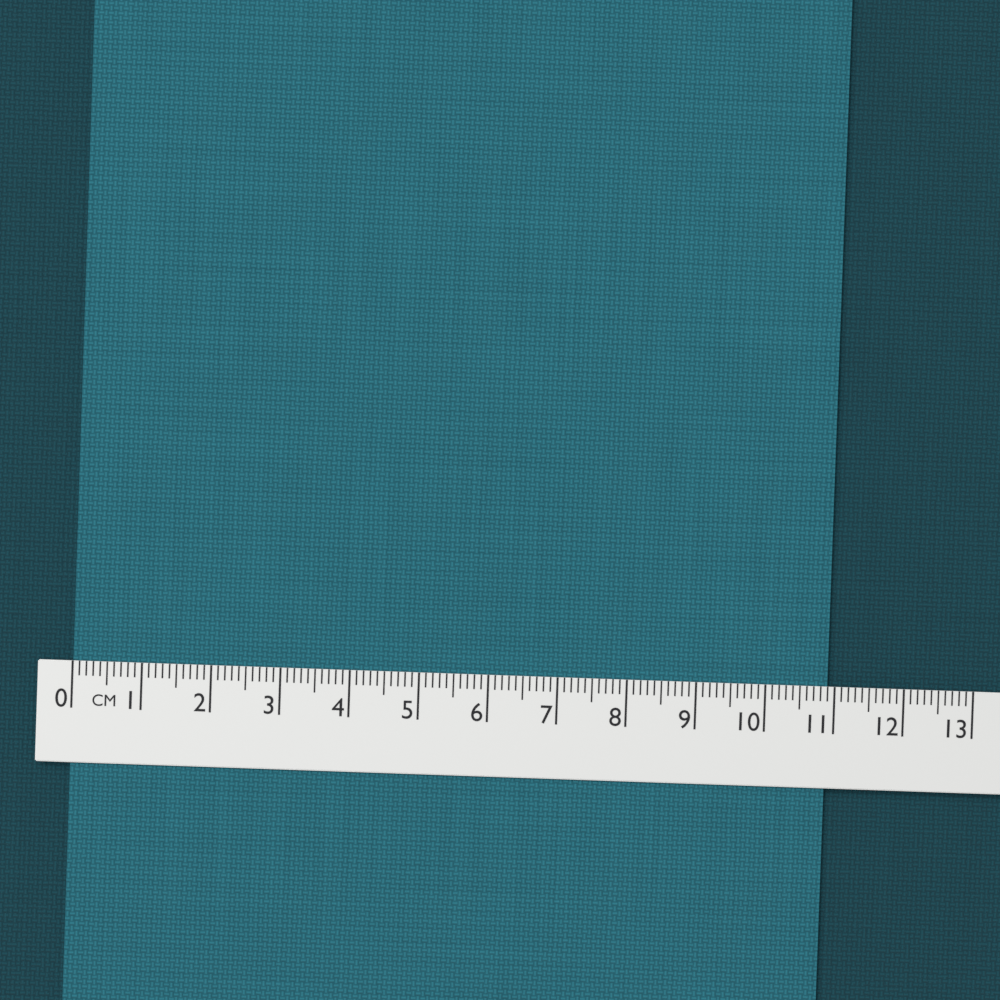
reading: 10.9 cm
